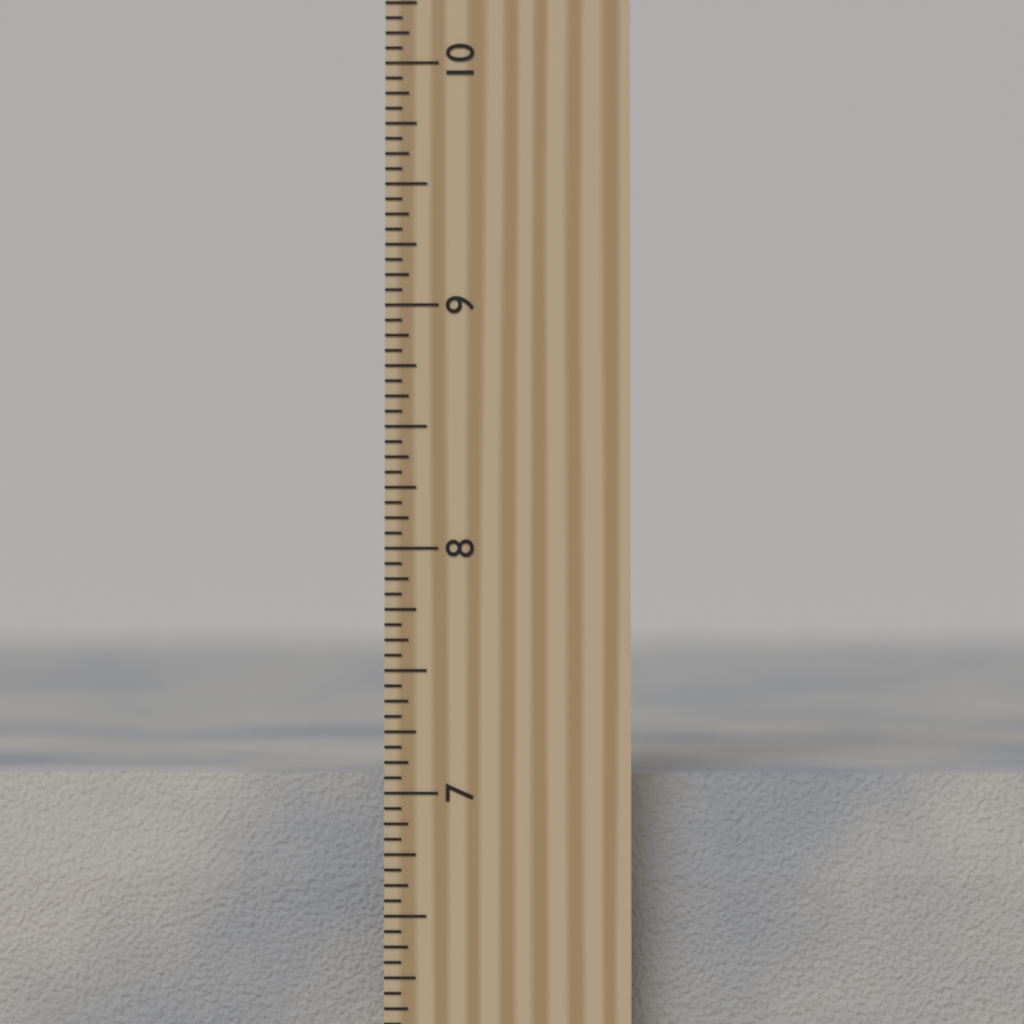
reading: 7.0625 inch
